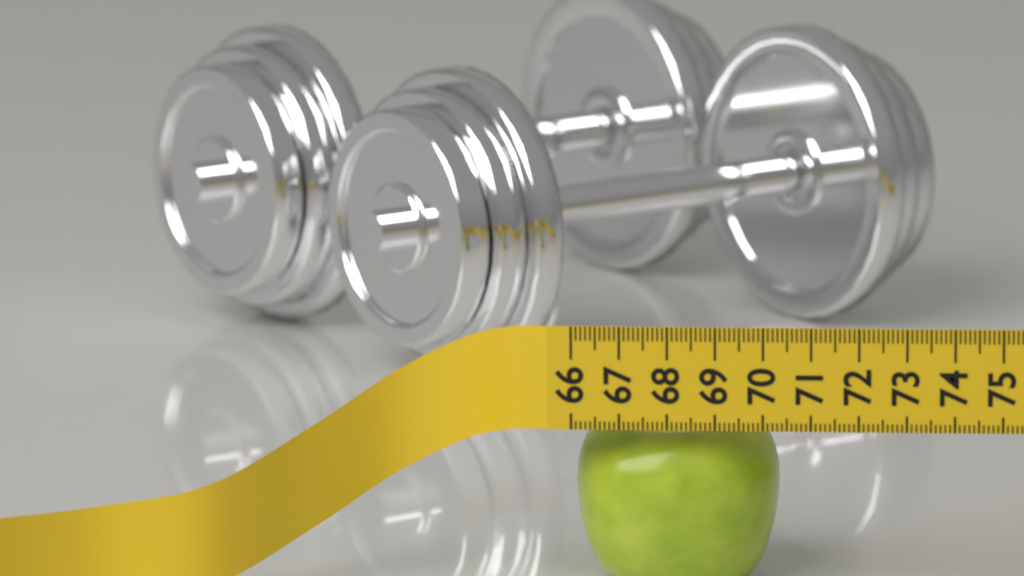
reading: 70.3 (no unit)
